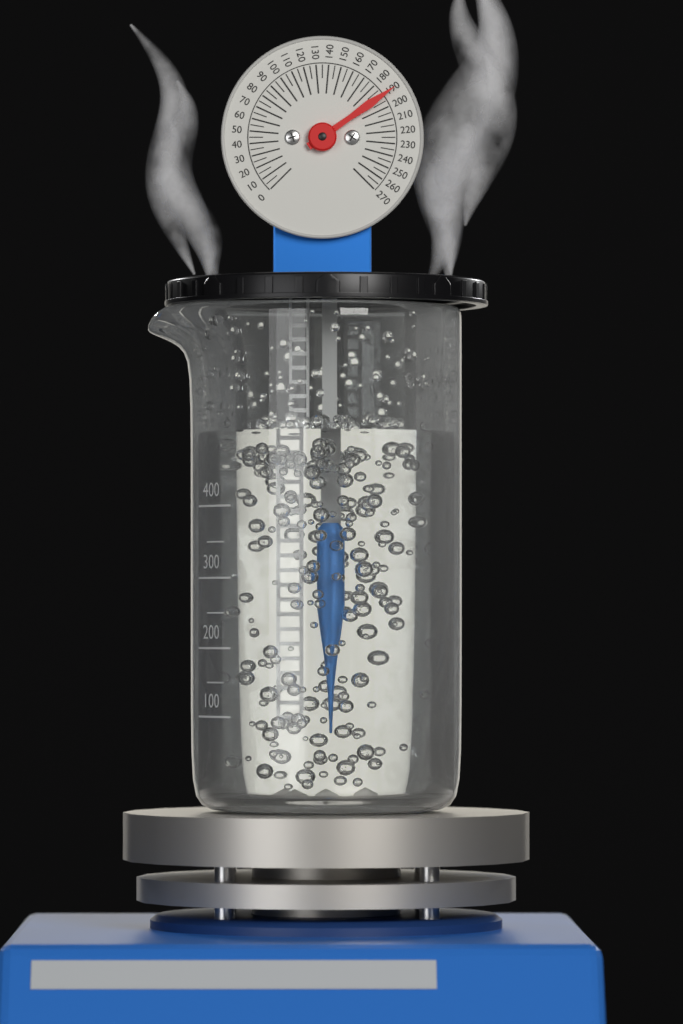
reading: 190 (no unit)
